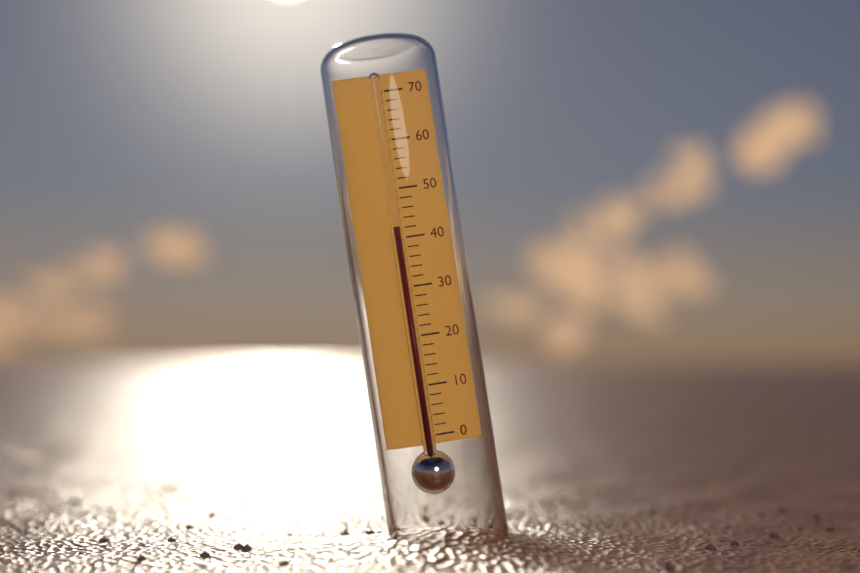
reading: 42 (no unit)
